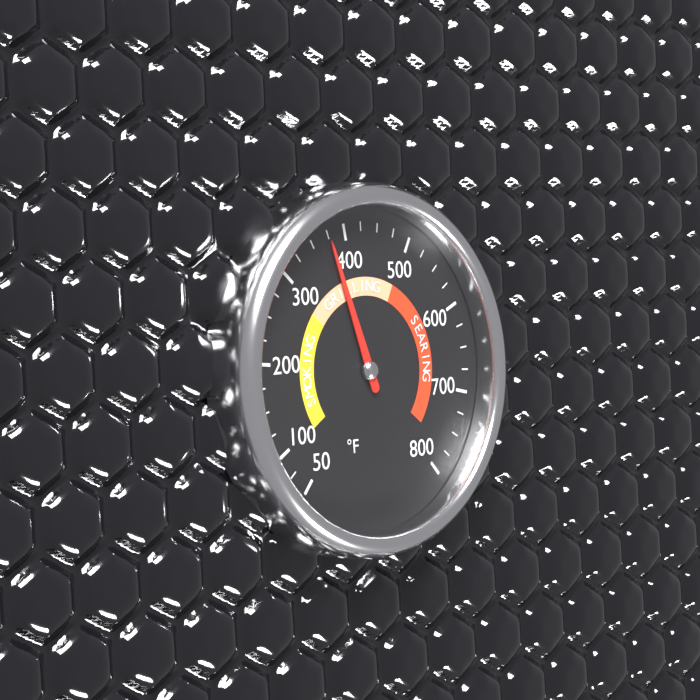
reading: 375 °F
